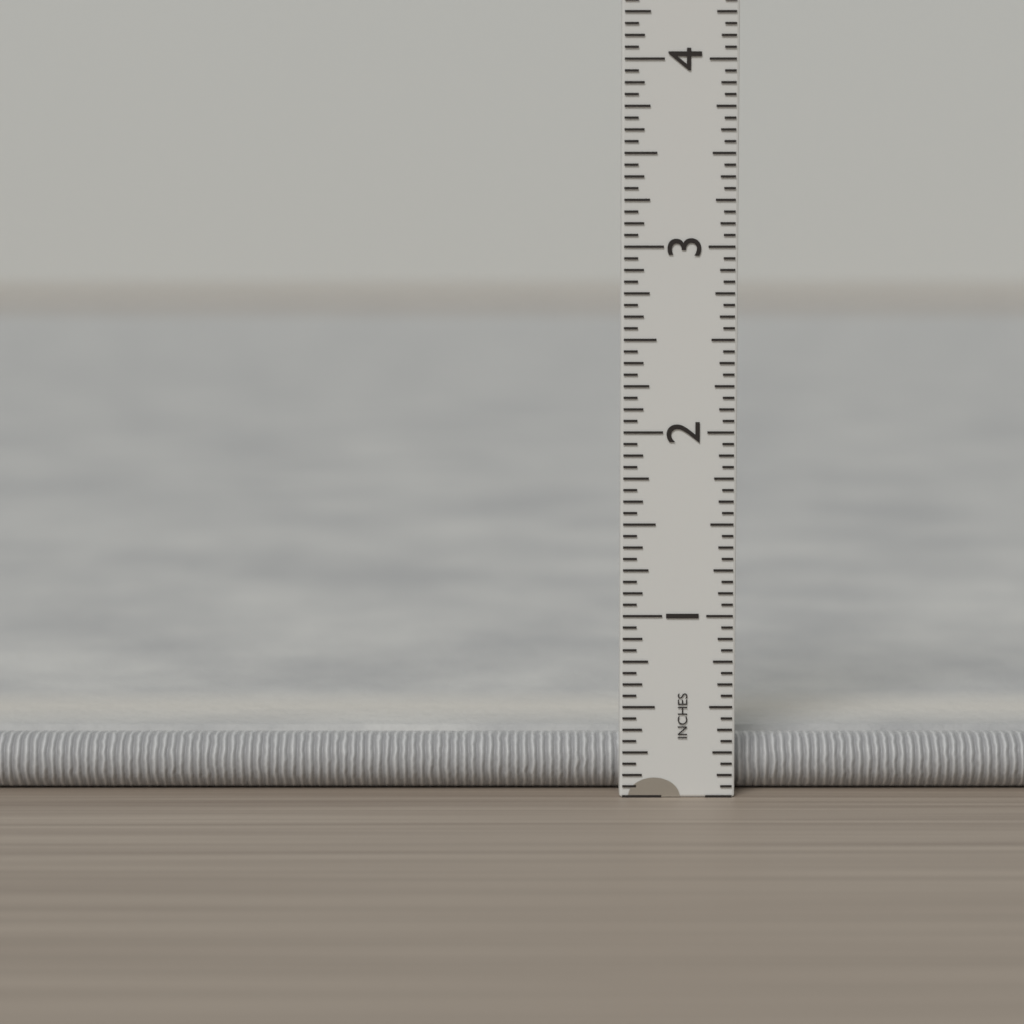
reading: 0.3000 in
